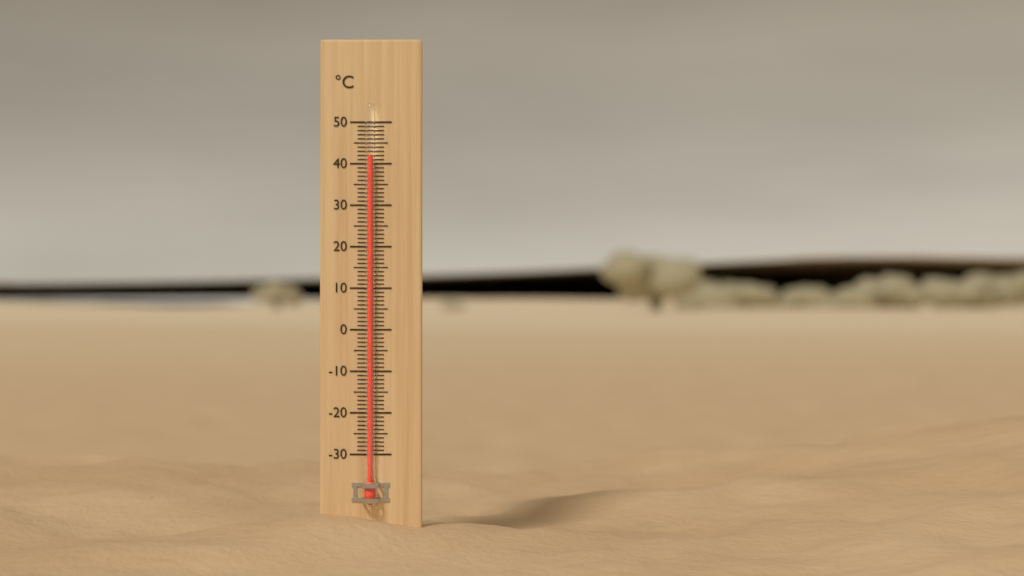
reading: 42 °C
